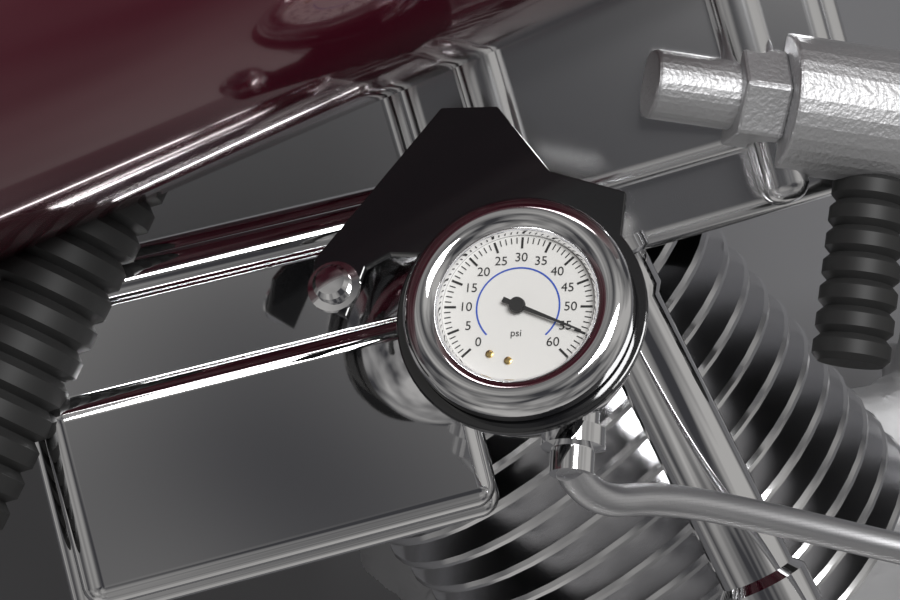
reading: 55 psi
